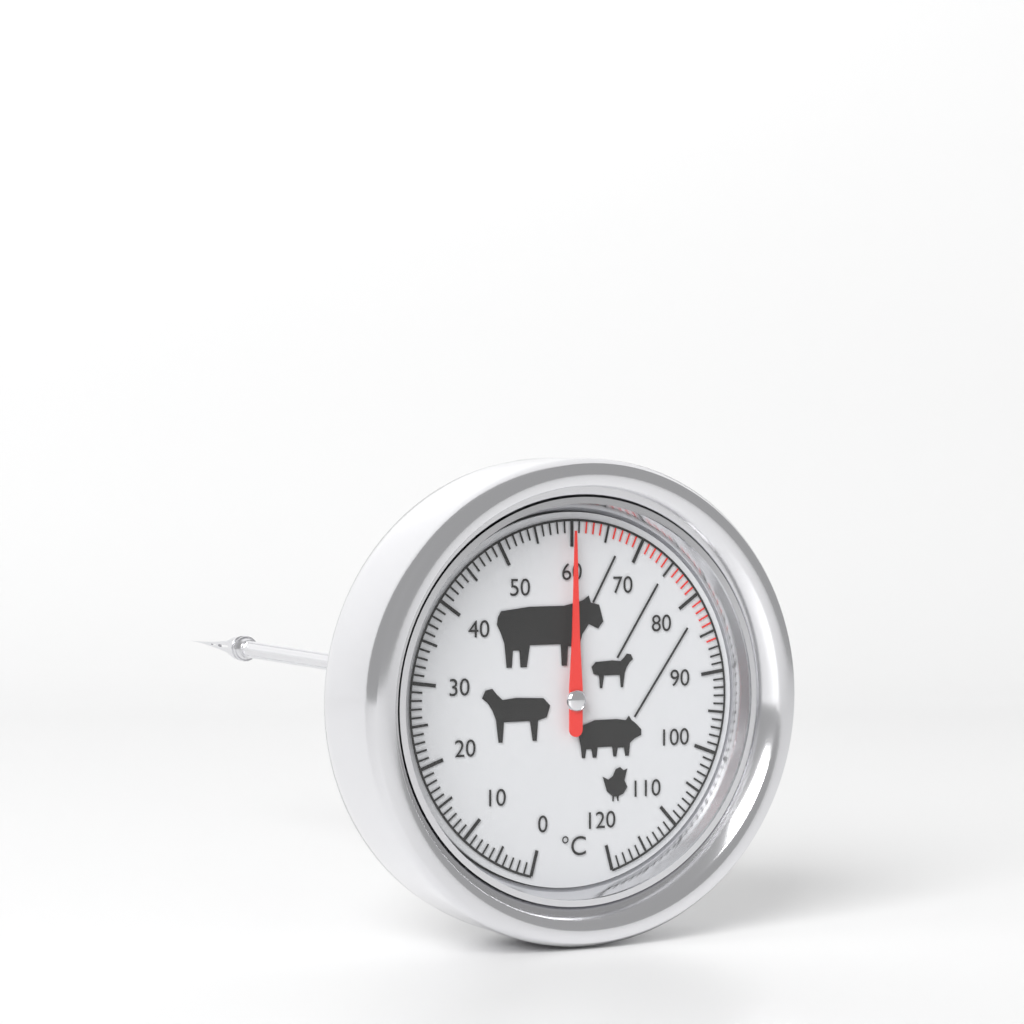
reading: 60 °C
